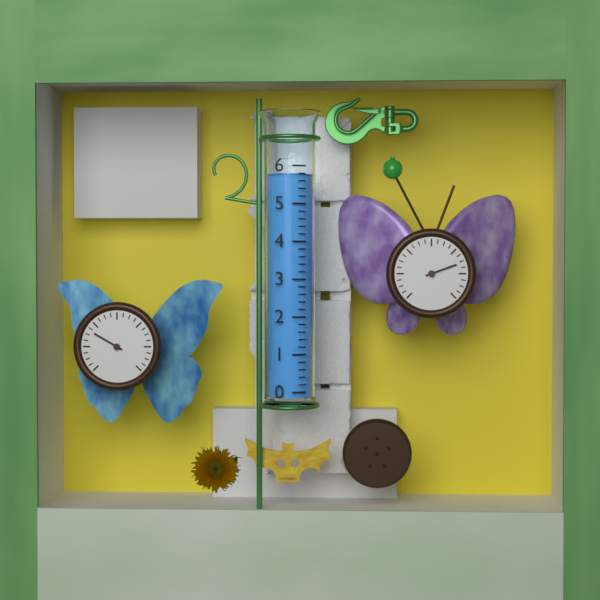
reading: 5.8 (no unit)
